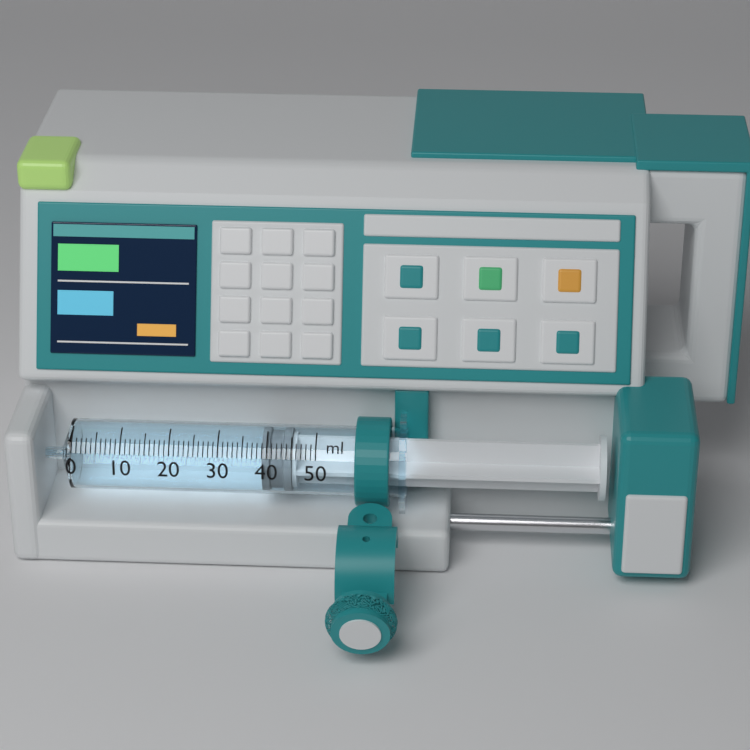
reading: 39 ml
